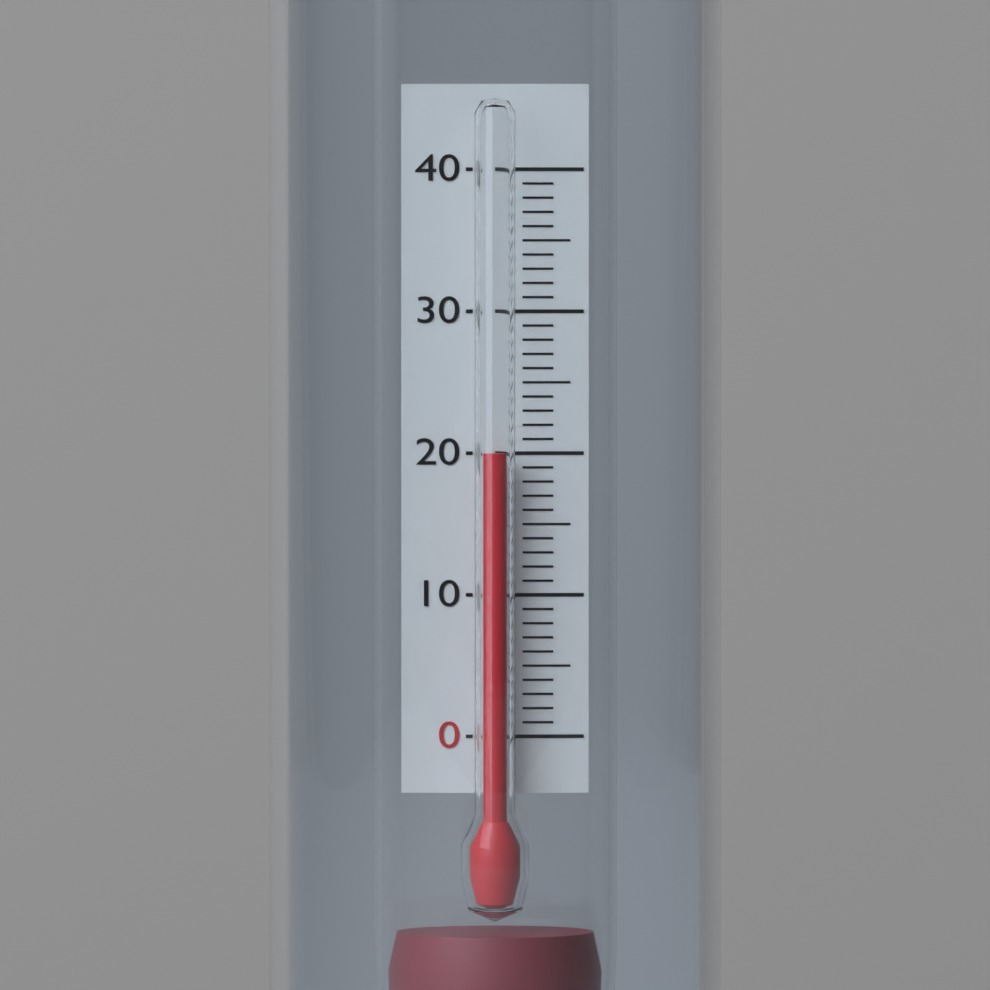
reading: 20 (no unit)
